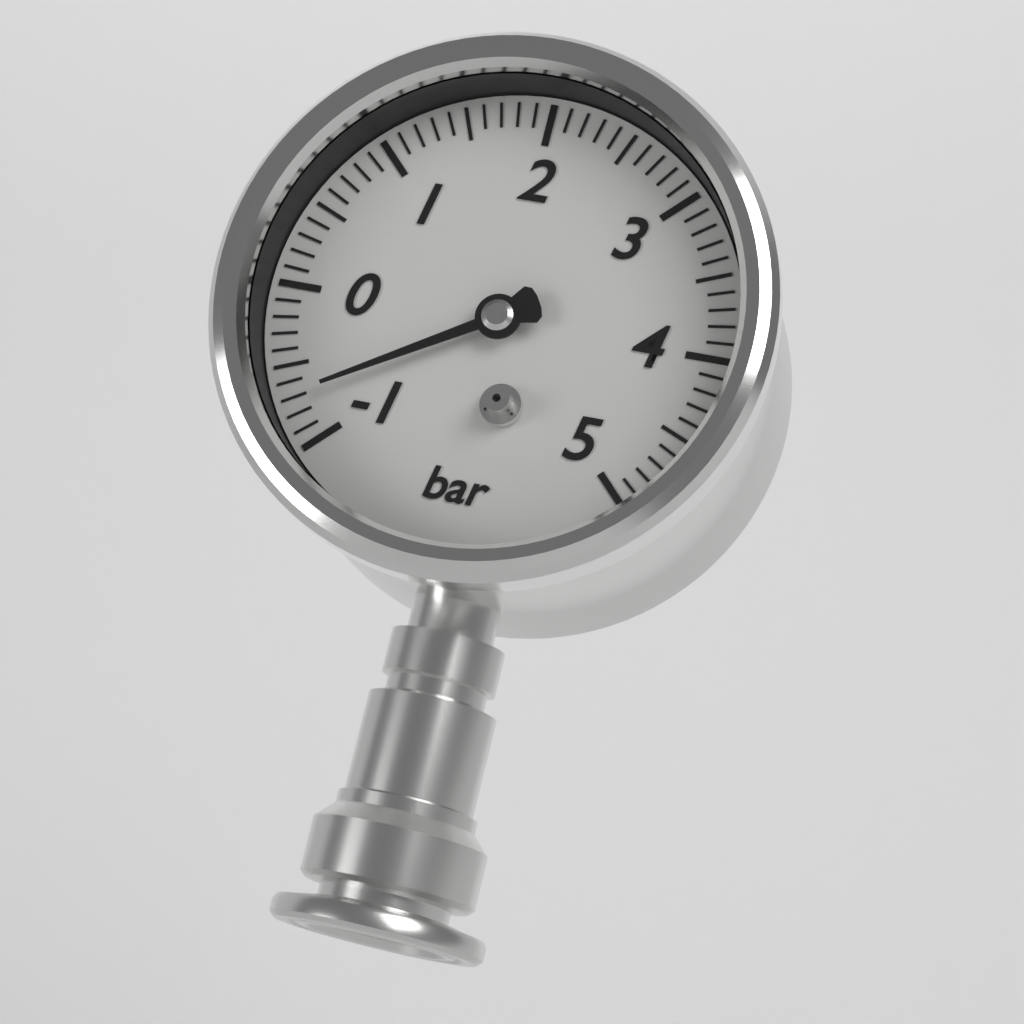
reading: -0.7 bar
